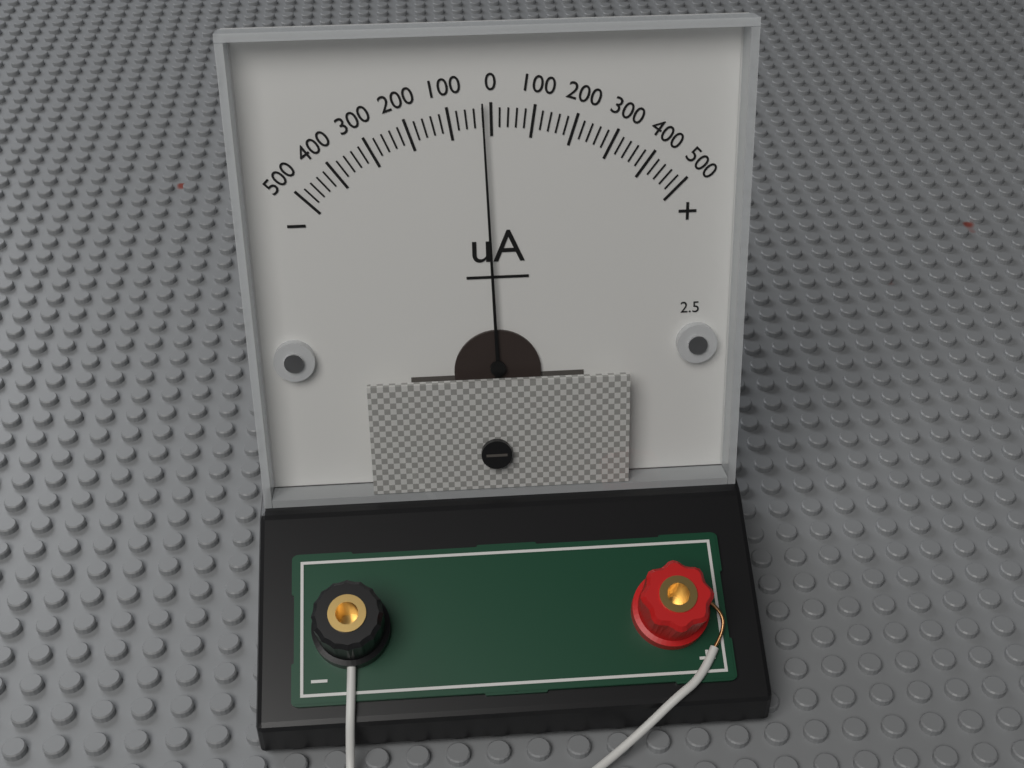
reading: -20 uA
